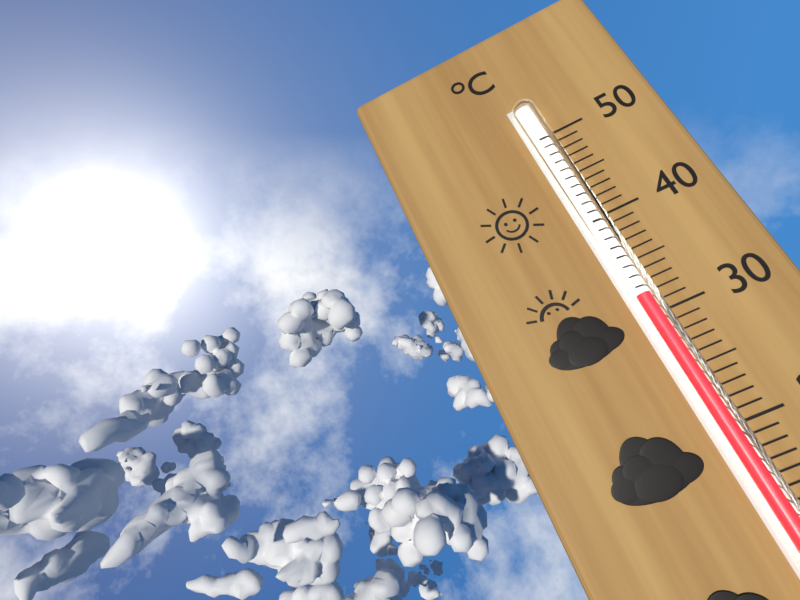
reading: 32 °C
